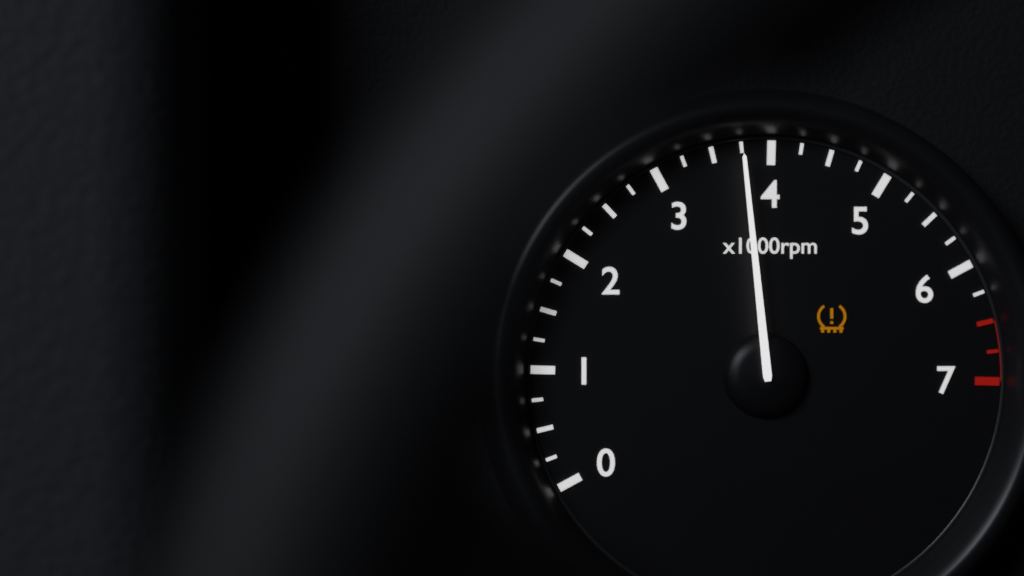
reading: 3750 rpm
